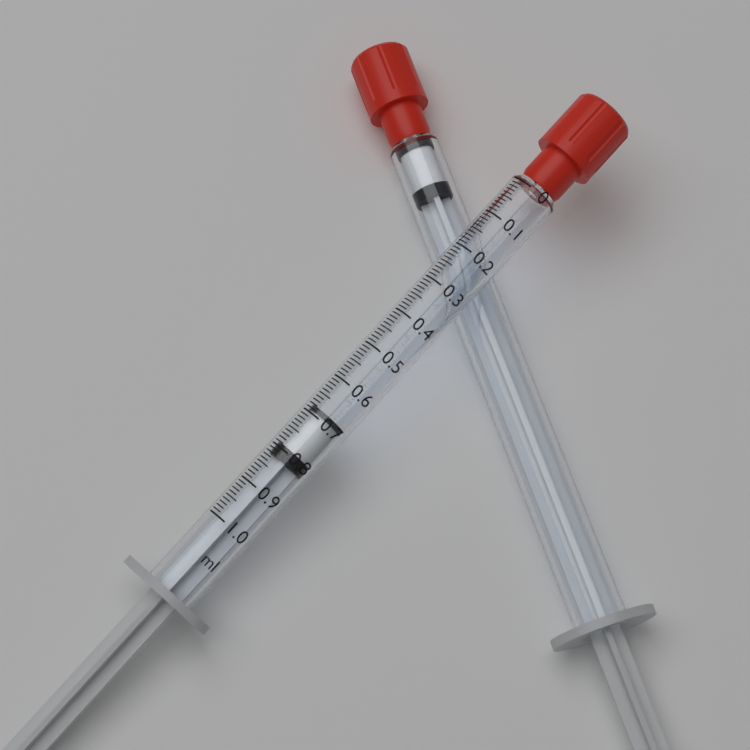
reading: 0.68 ml
